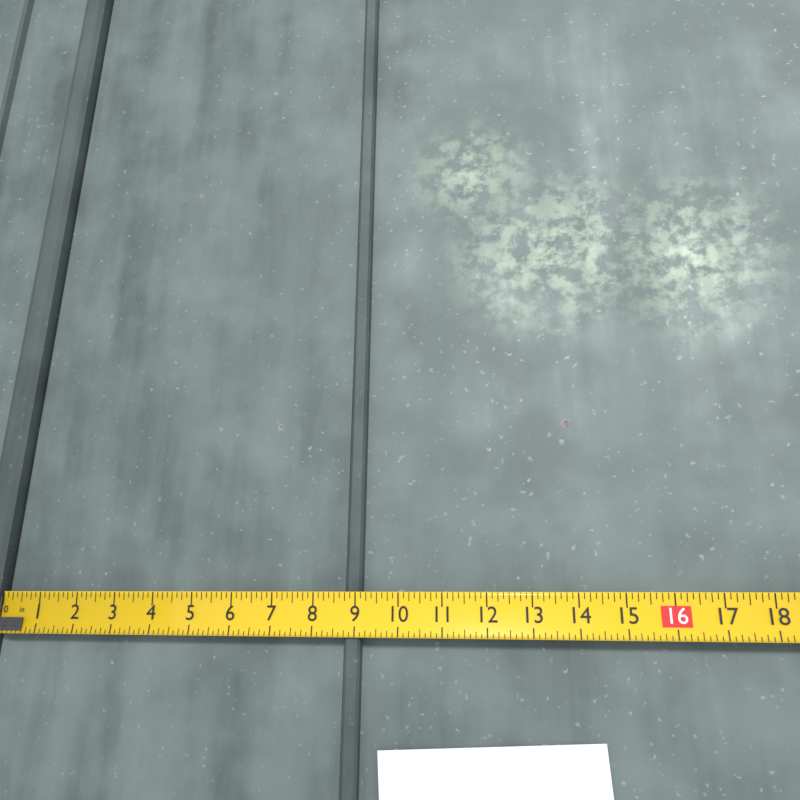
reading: 9.125 in
